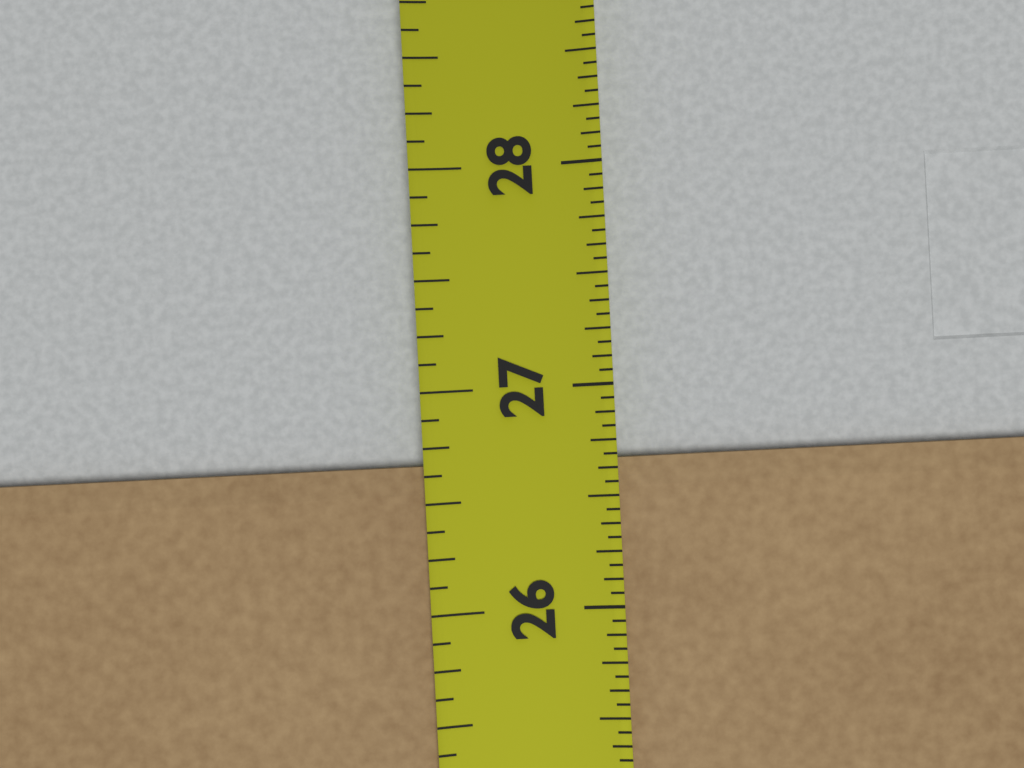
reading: 26.7000 in
